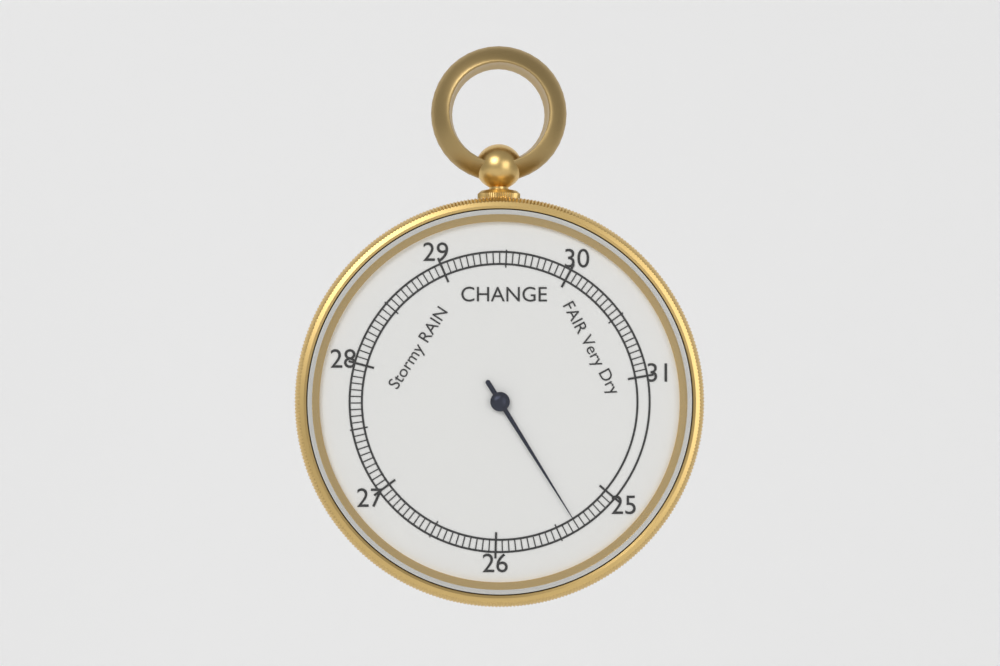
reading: 25.35 inHg
